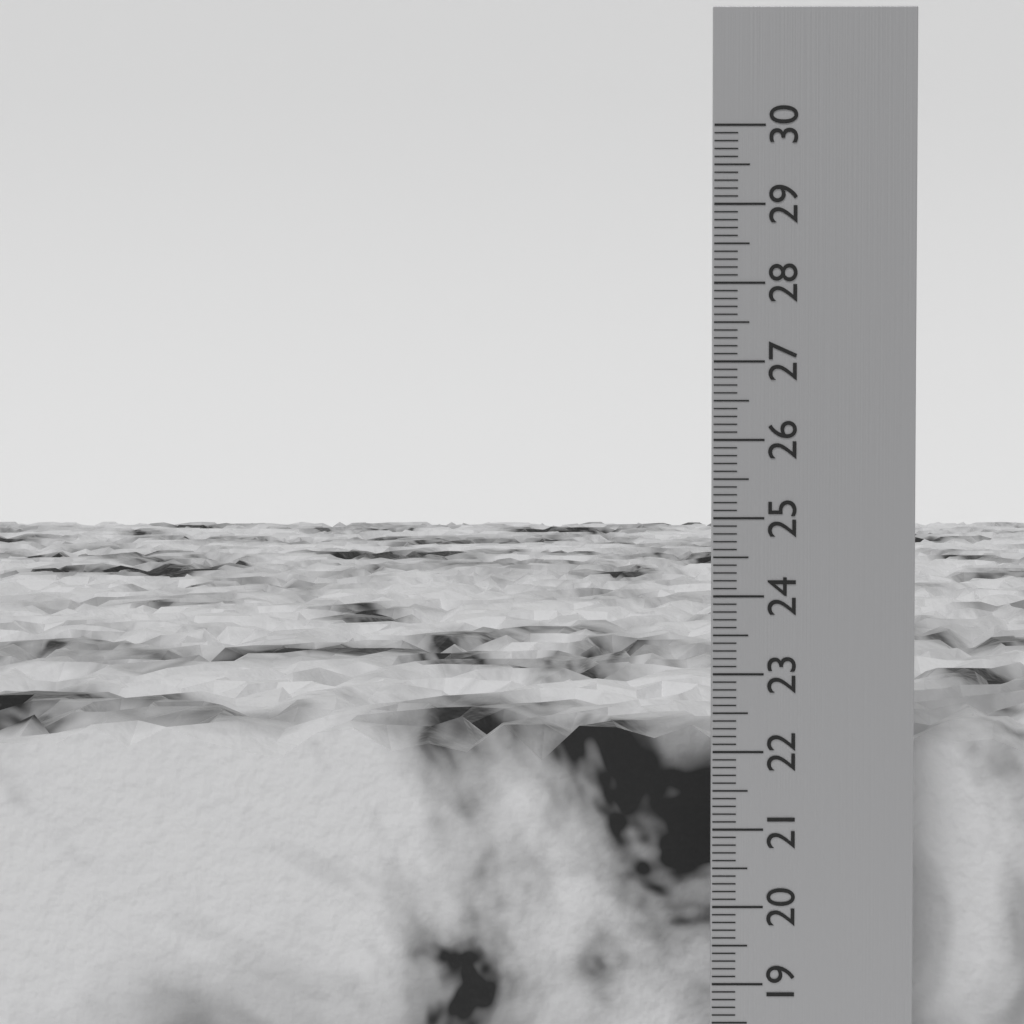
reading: 22.2 cm
